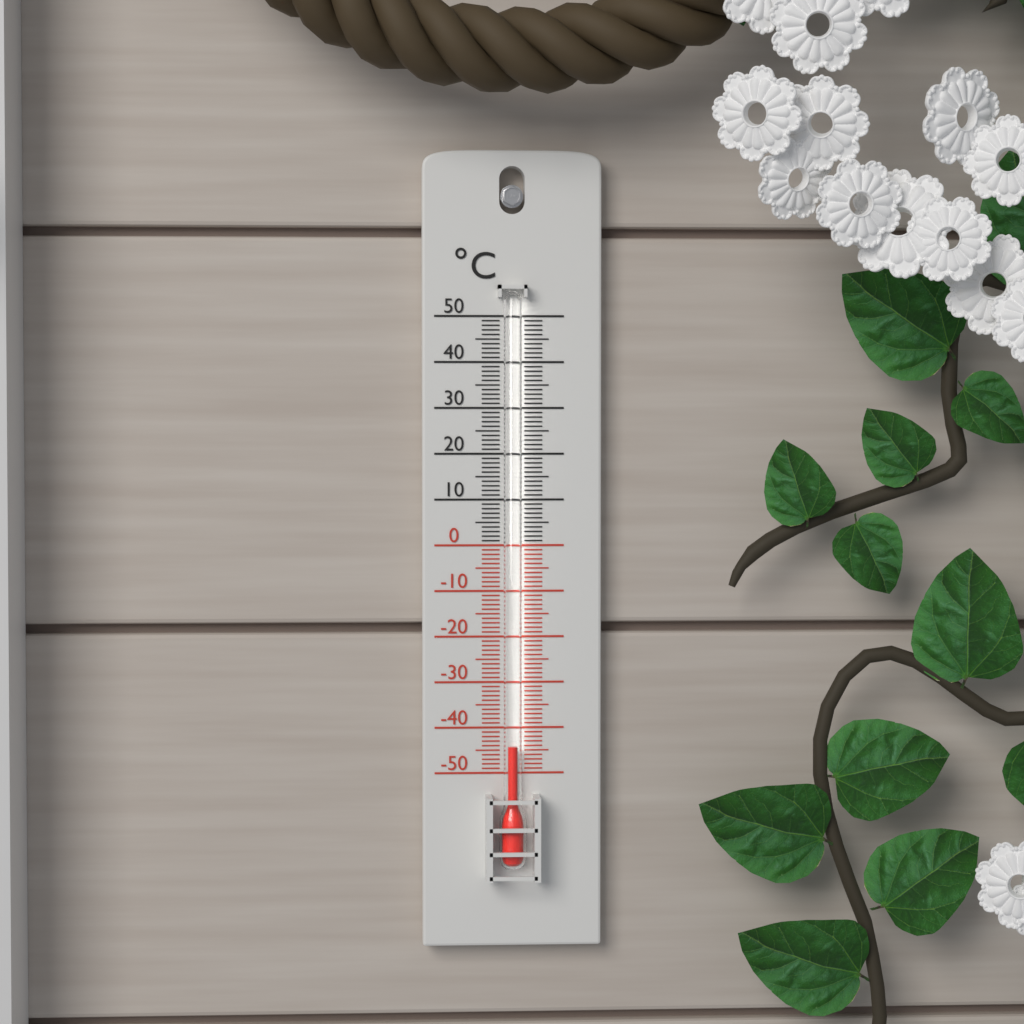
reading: -44 °C
